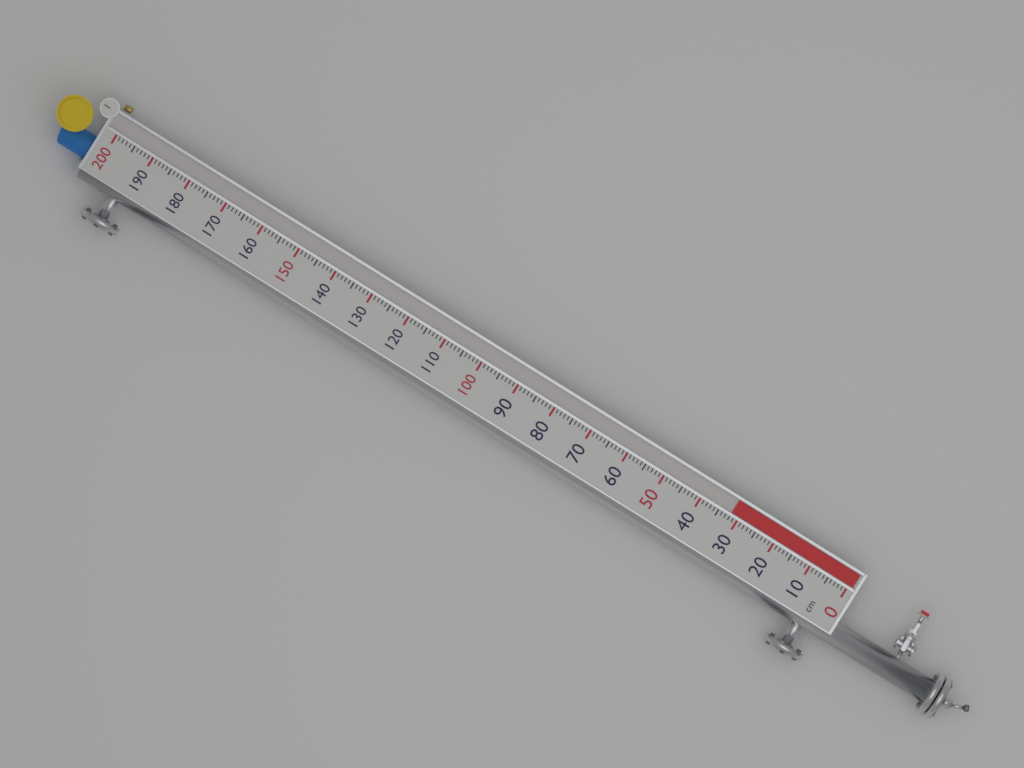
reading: 32 cm
